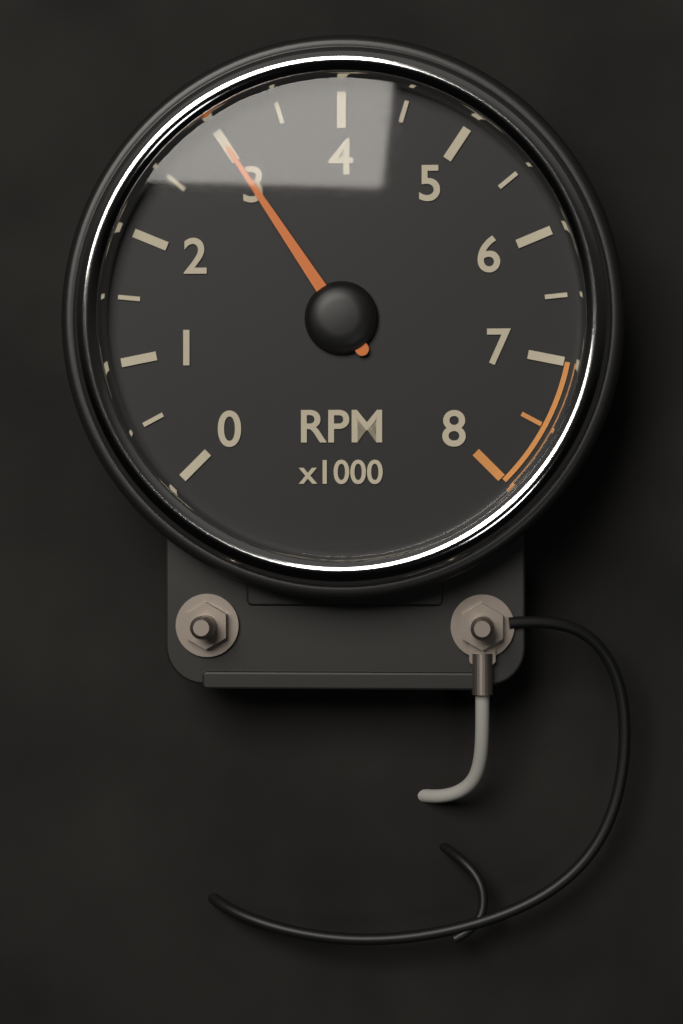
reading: 3000 RPM
